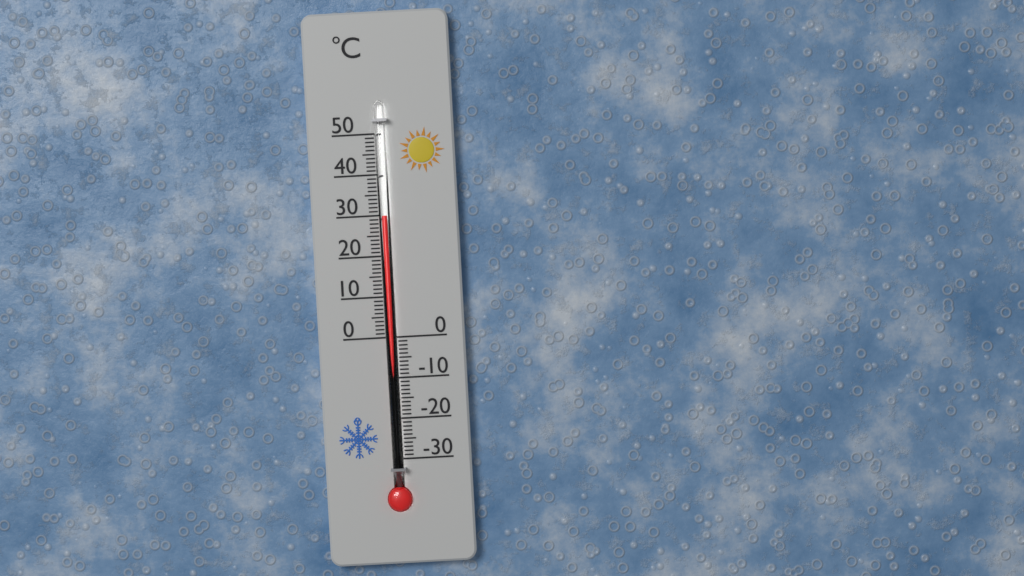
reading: 30 °C
